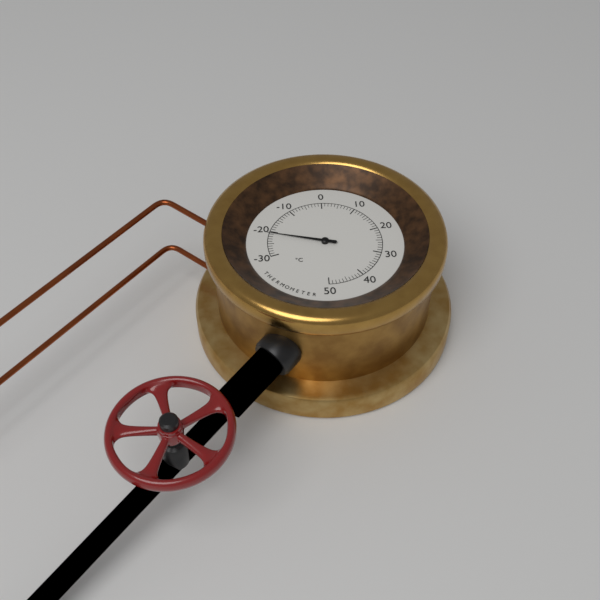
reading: -21 °C
